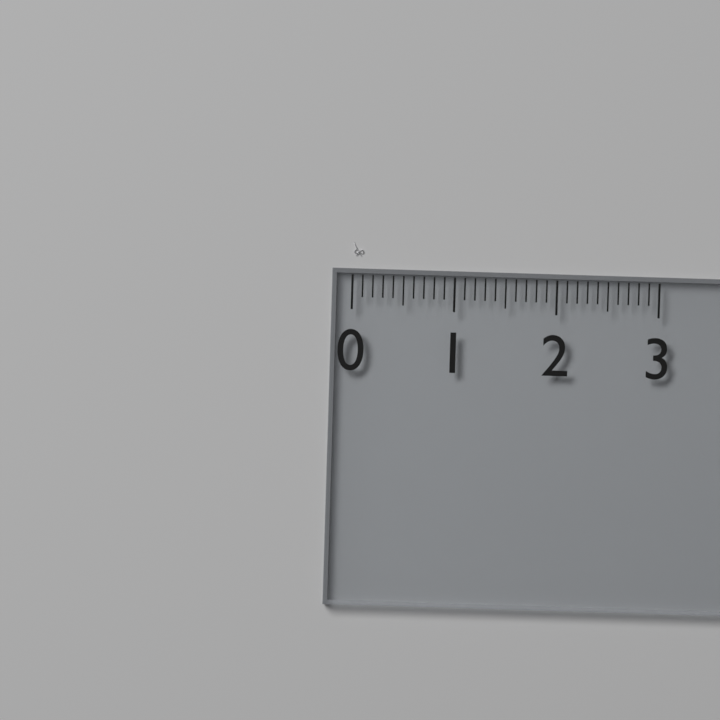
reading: 0.1 (no unit)
